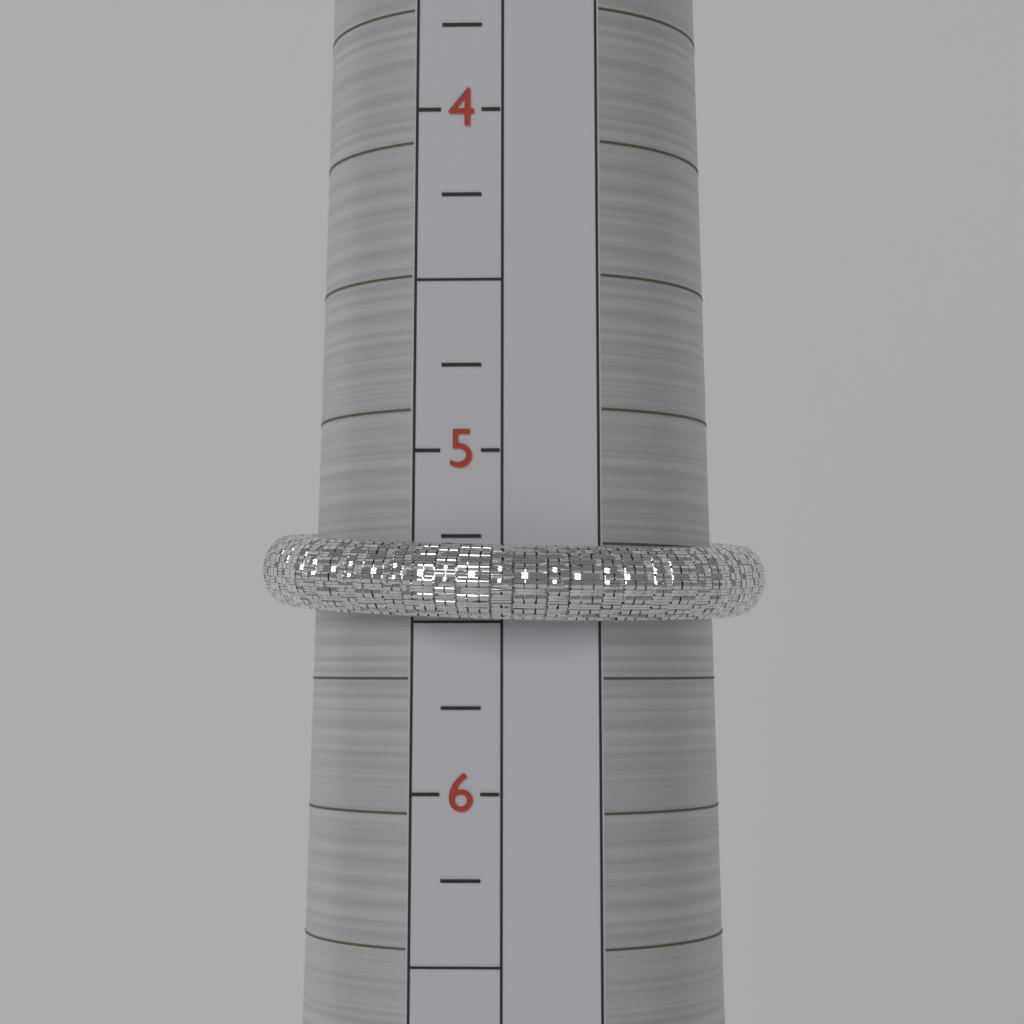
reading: 5.50 (no unit)
